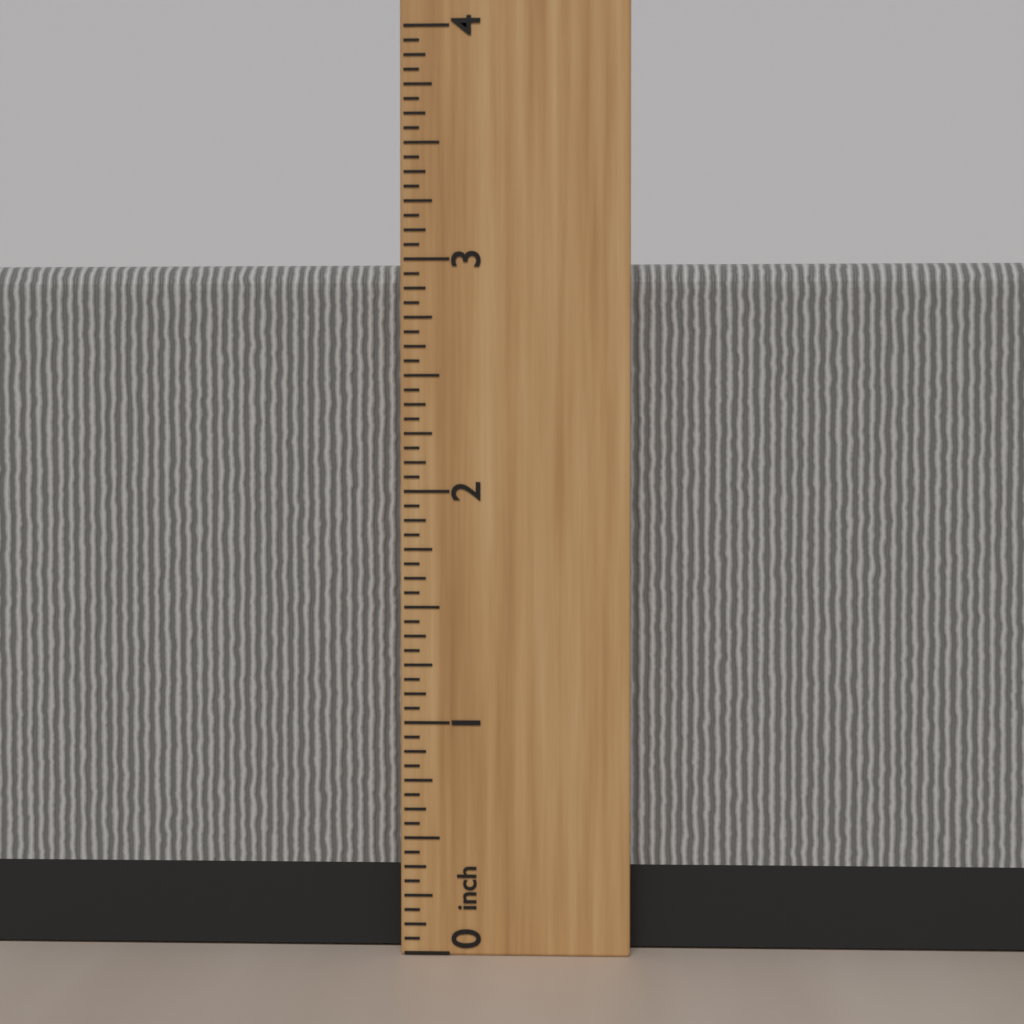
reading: 3.0000 inch
